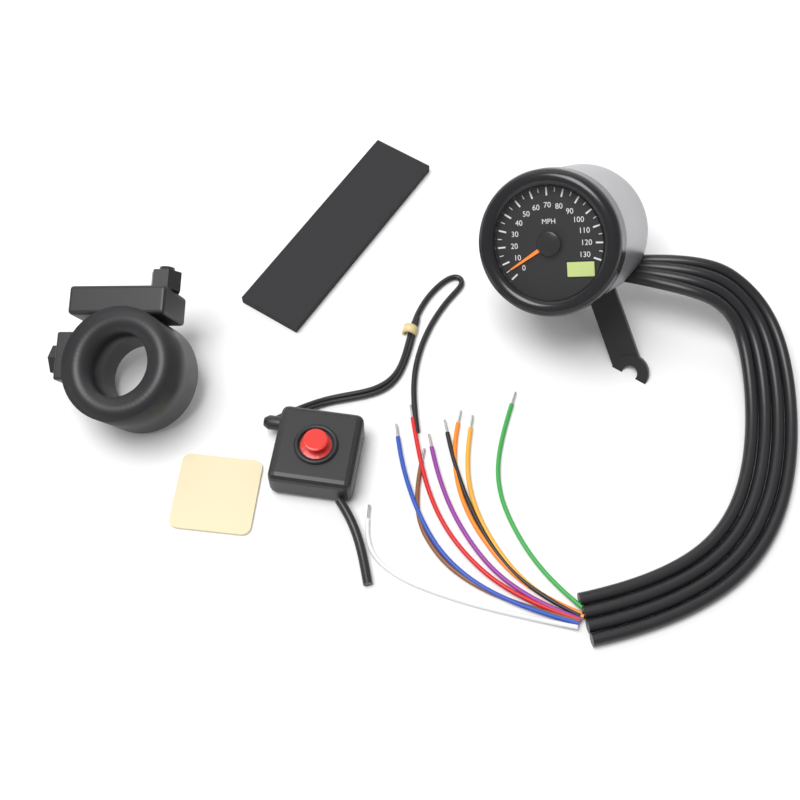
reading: 5 MPH
